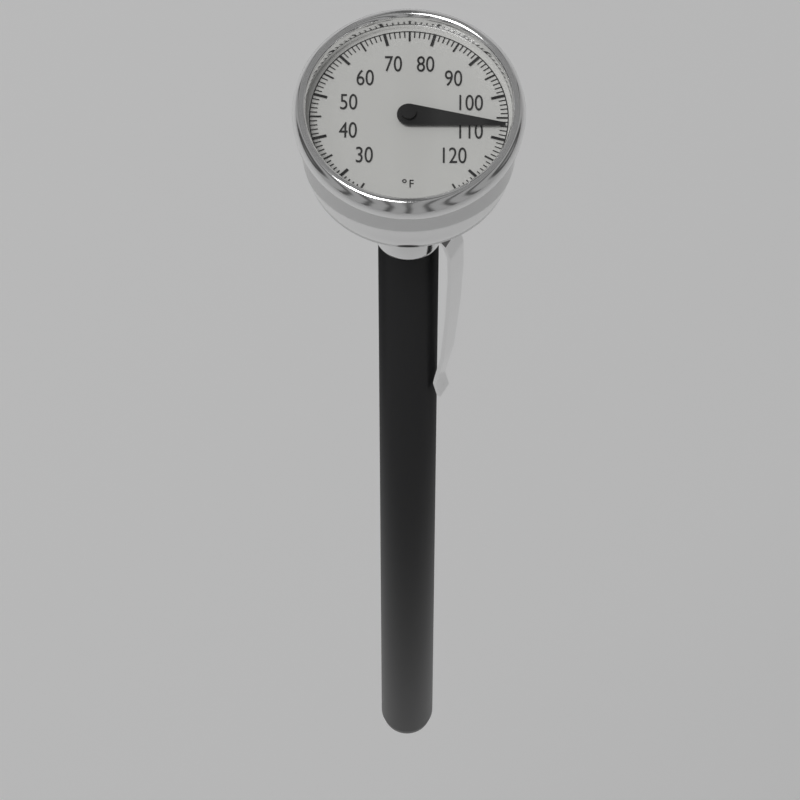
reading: 107 °F
